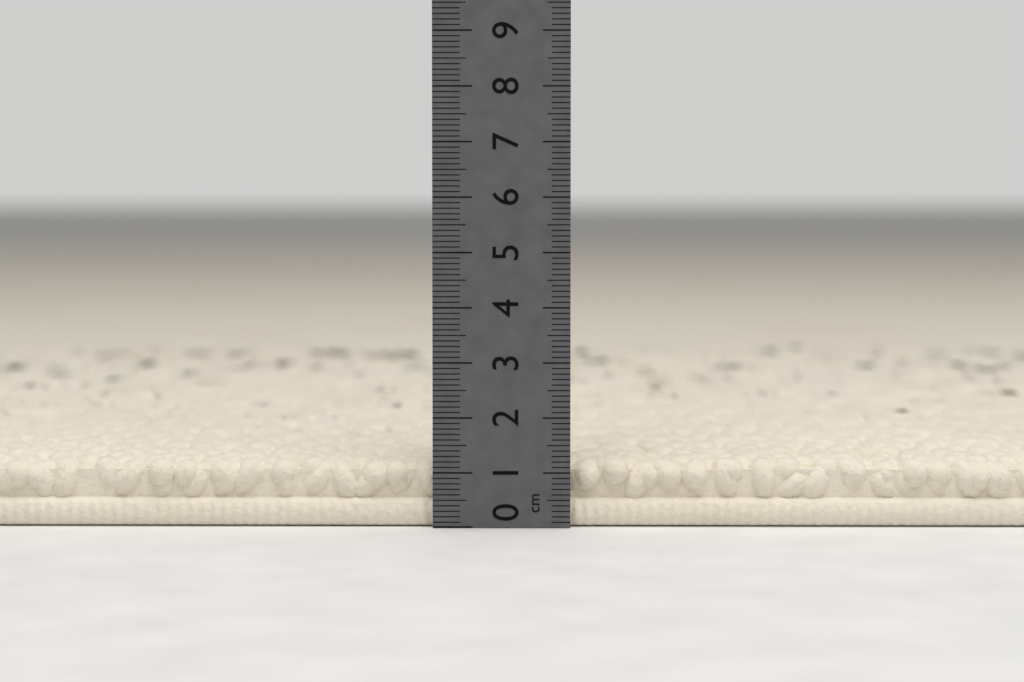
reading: 1.2 cm
